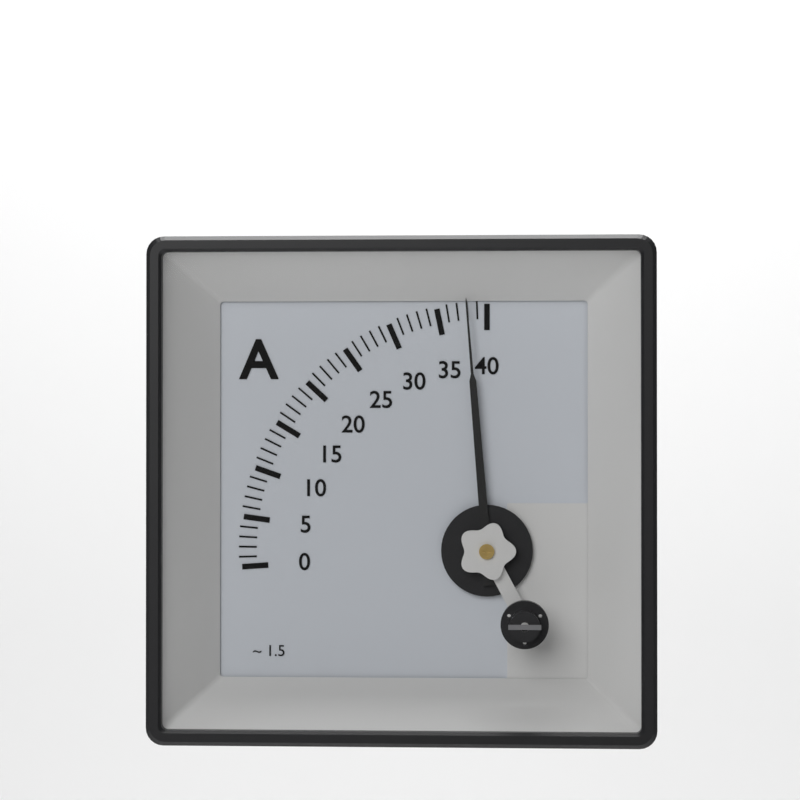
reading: 38 A
